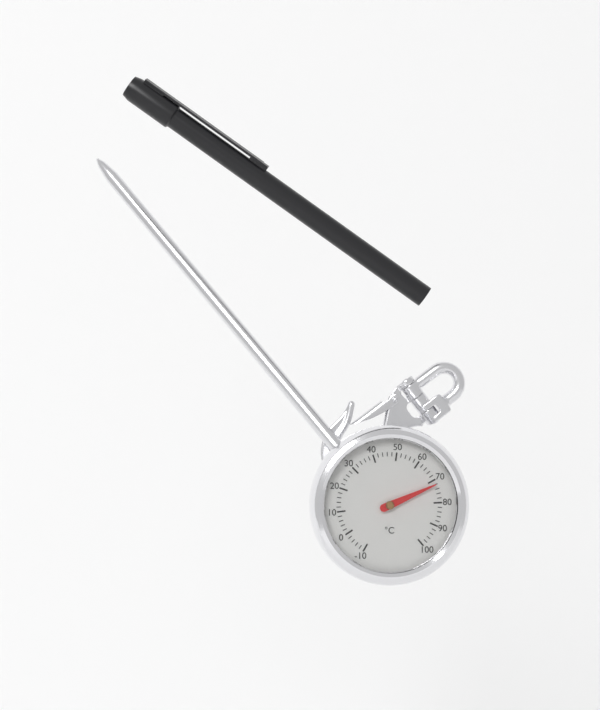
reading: 72 °C
